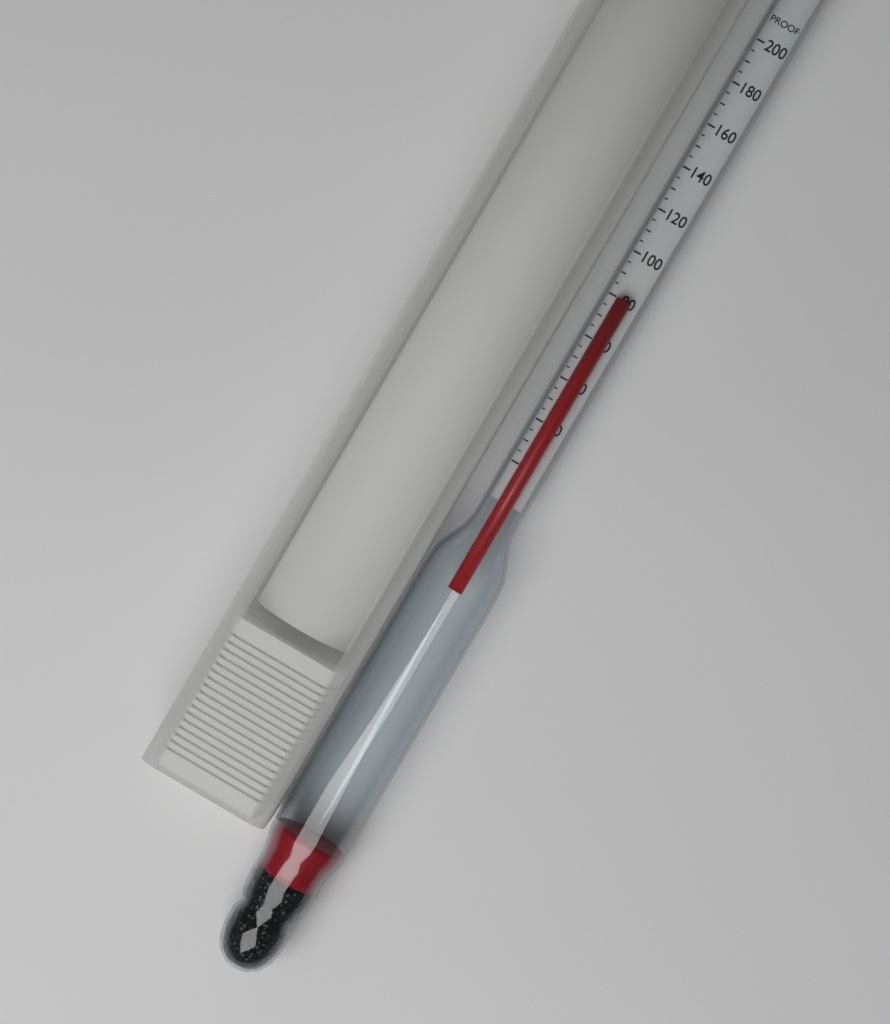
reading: 80 proof
